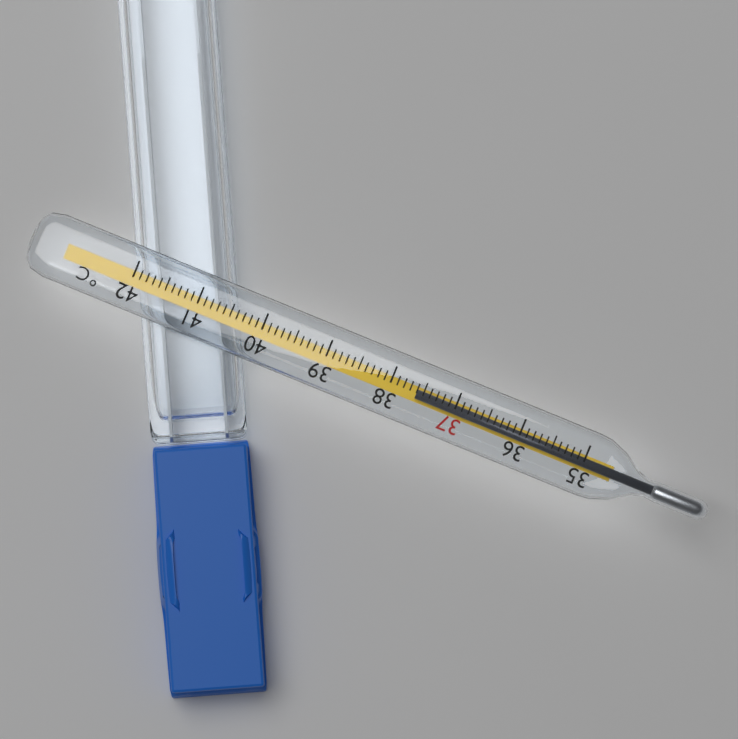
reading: 37.6 °C
